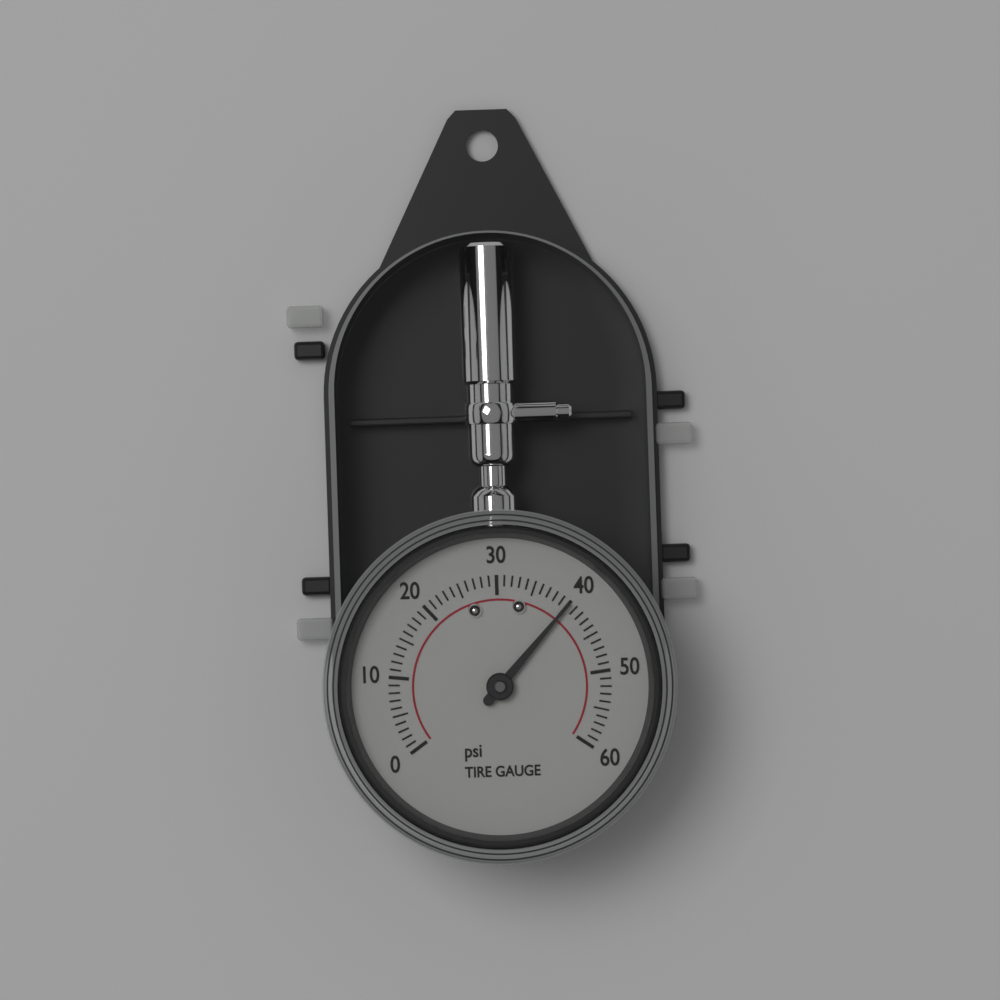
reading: 40 psi
